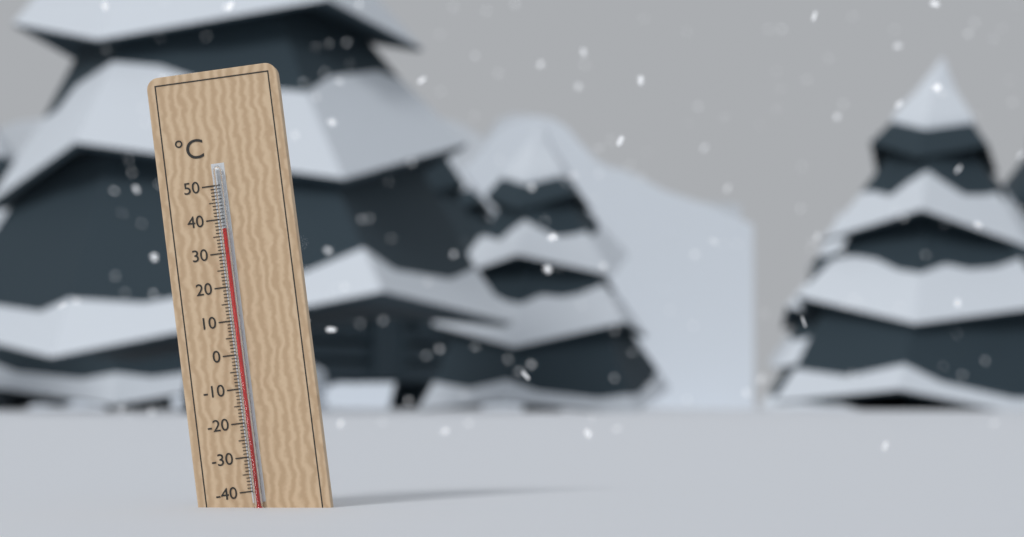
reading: 37 °C
